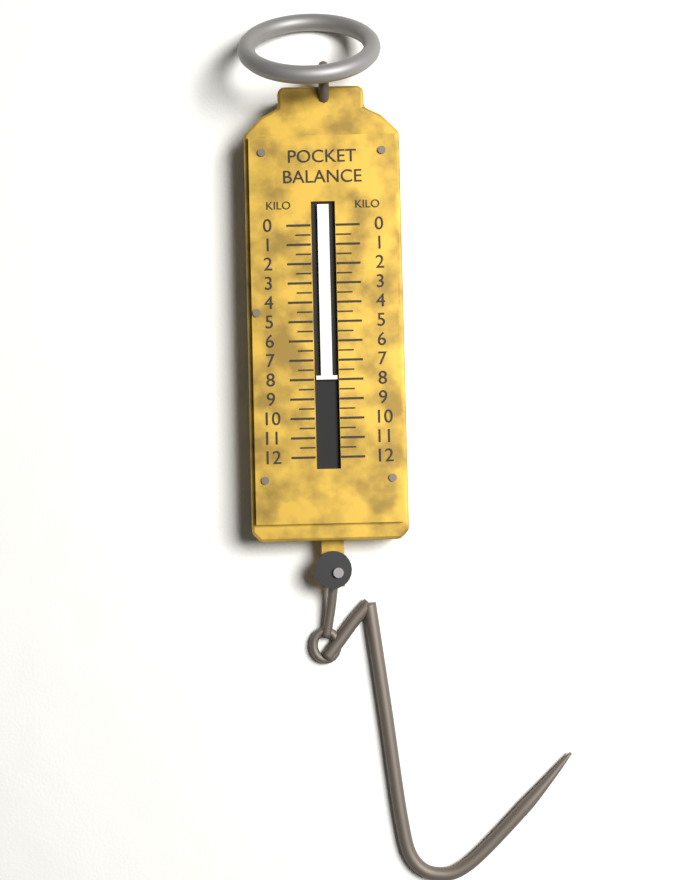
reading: 8.0 kg
